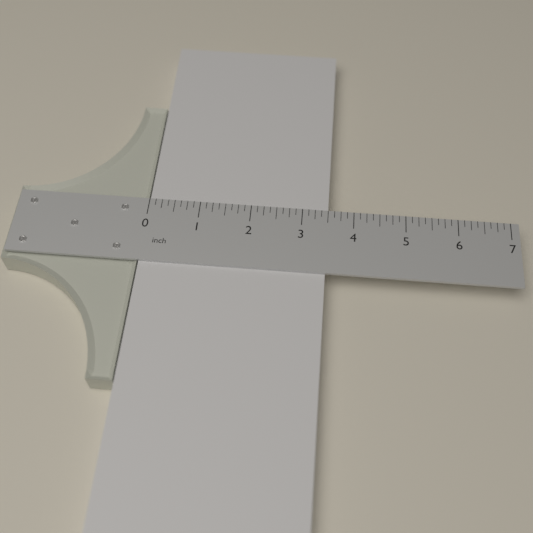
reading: 3.500 inch
